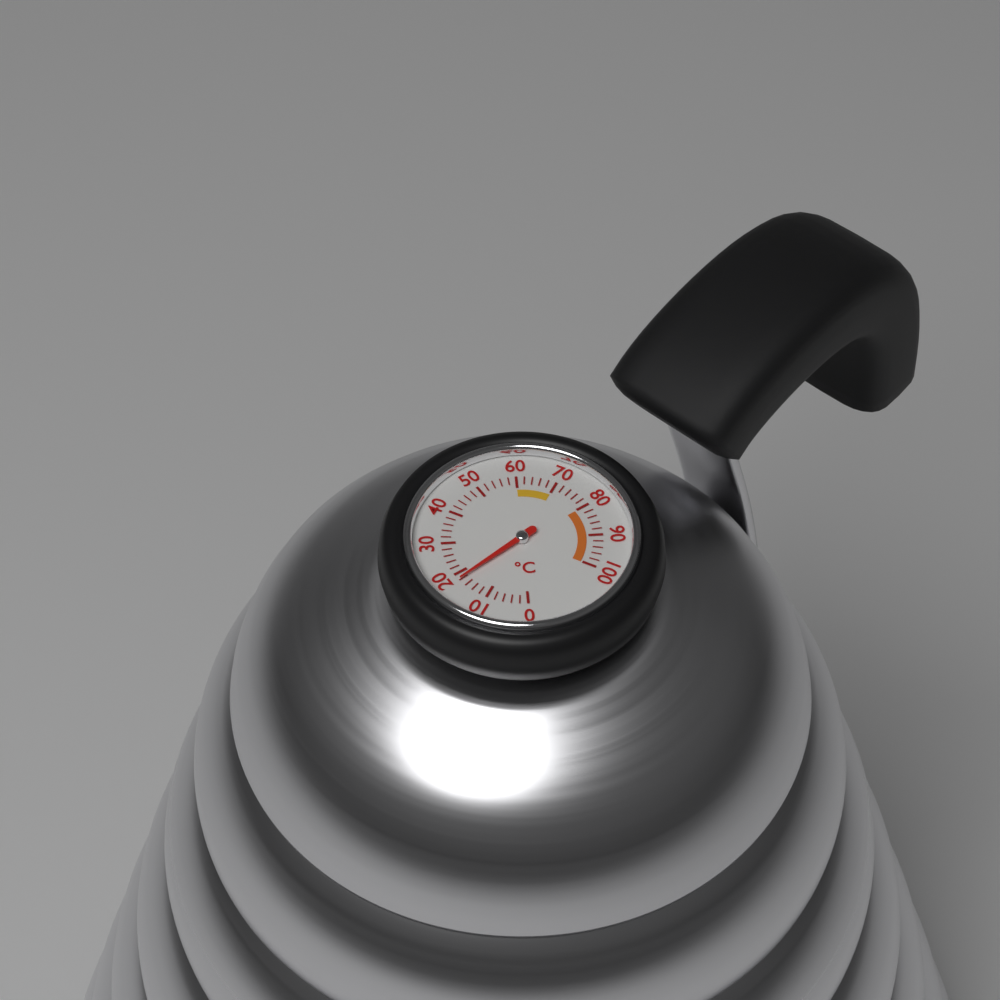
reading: 18 °C
